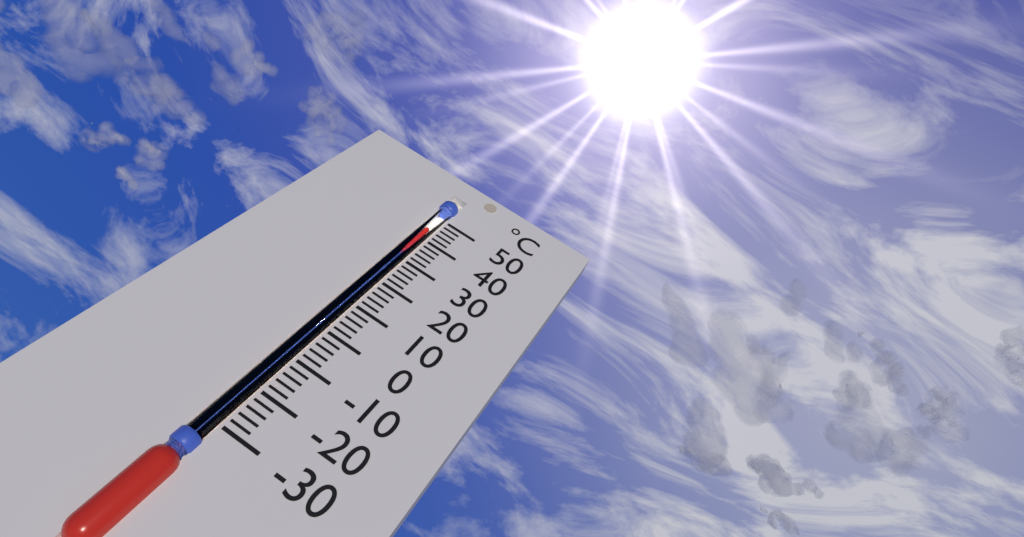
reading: 44 °C
